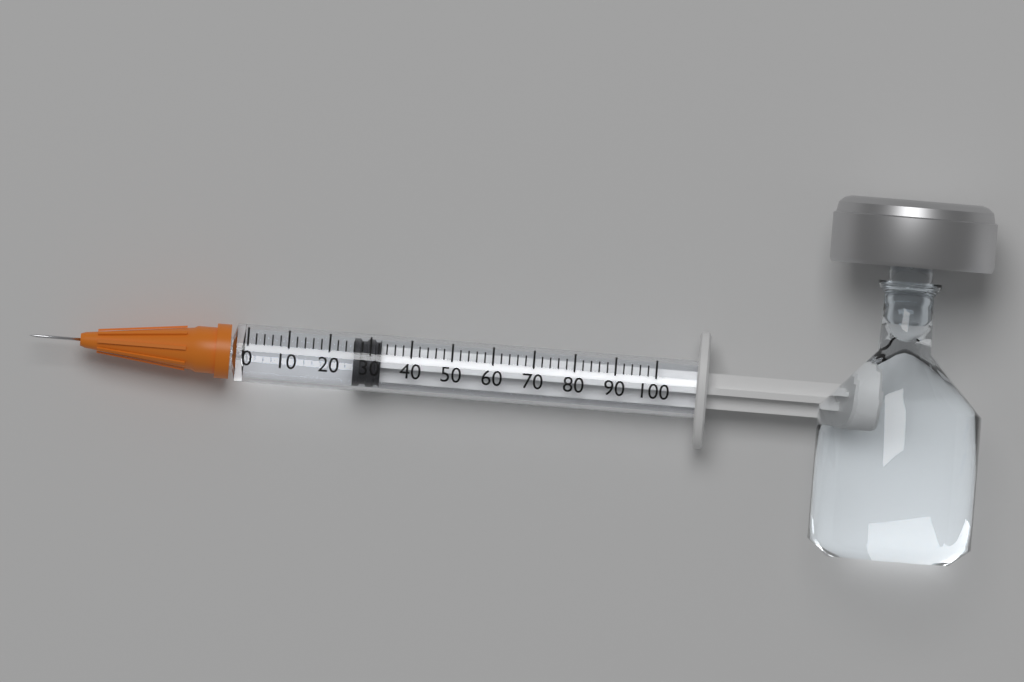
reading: 26 (no unit)
